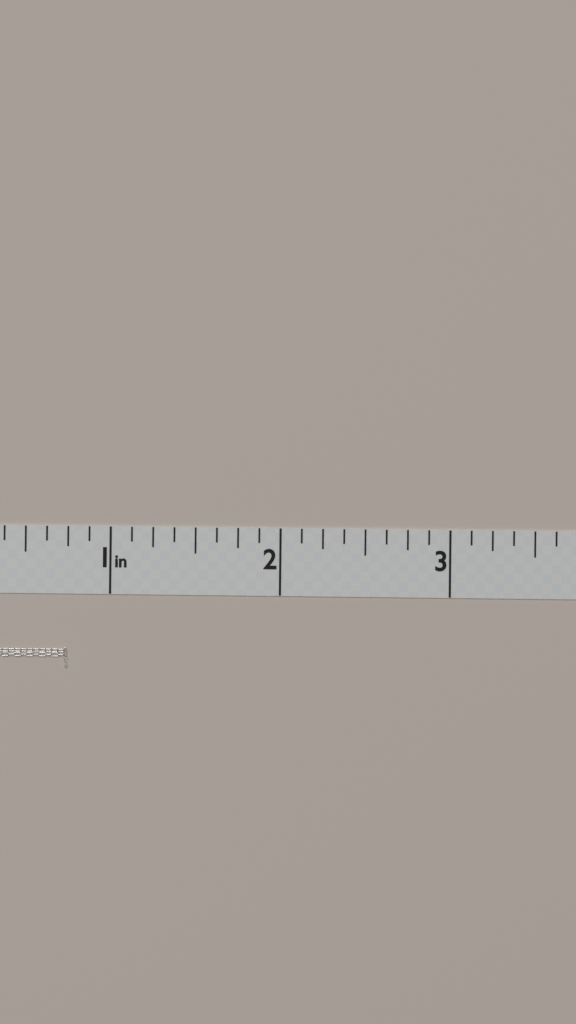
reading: 0.750 in
